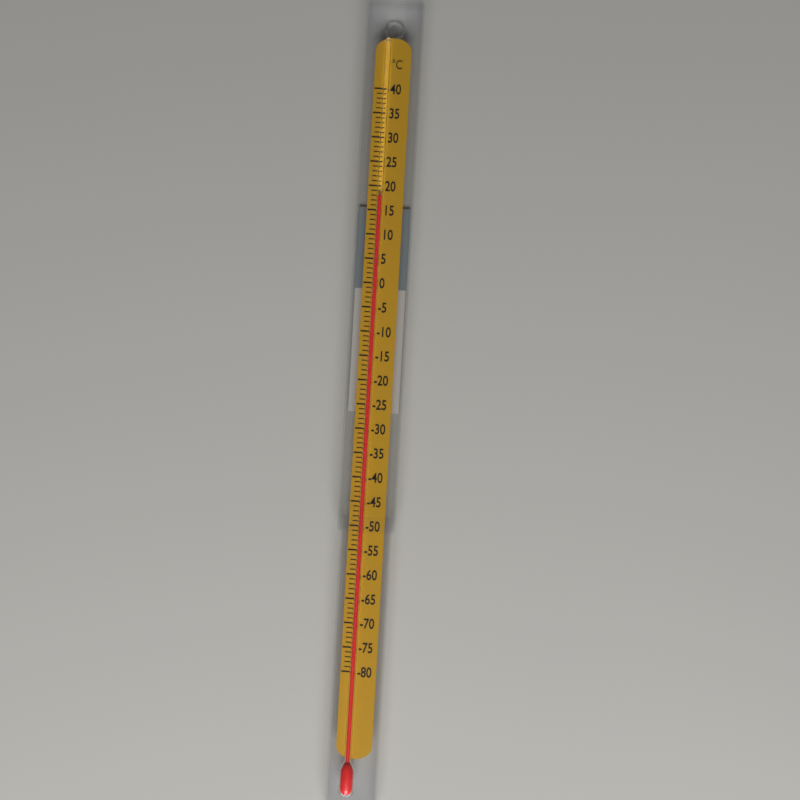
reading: 18 °C
